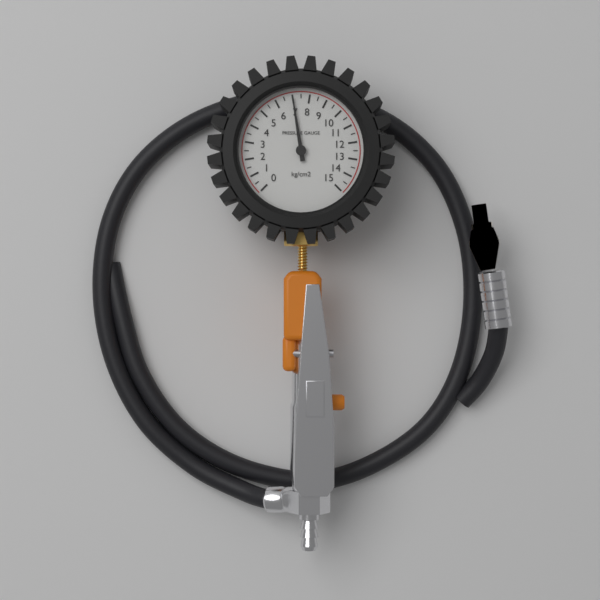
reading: 7.0 kg/cm2
